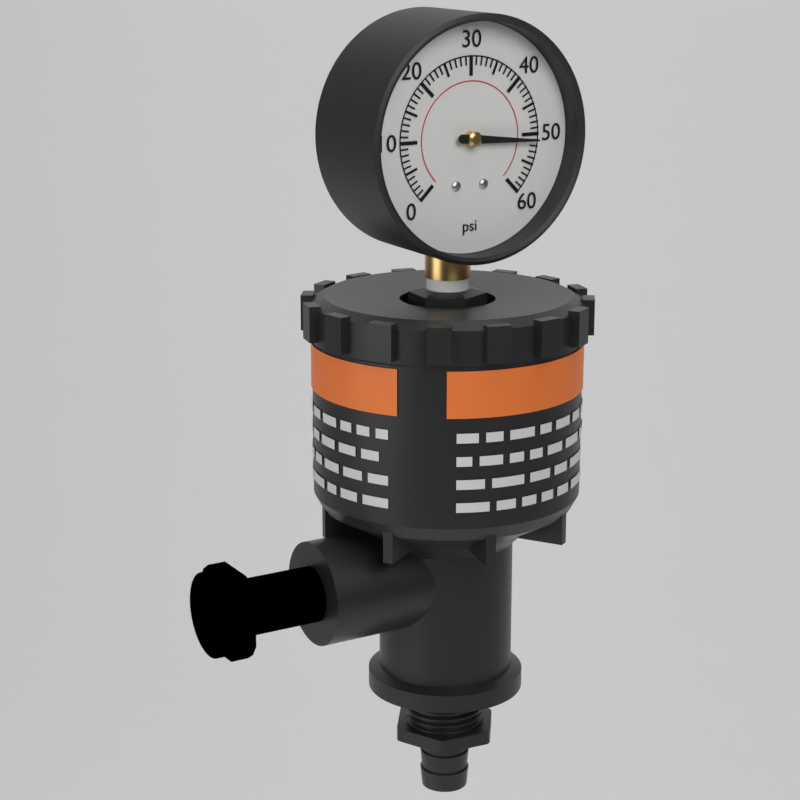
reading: 51 psi
